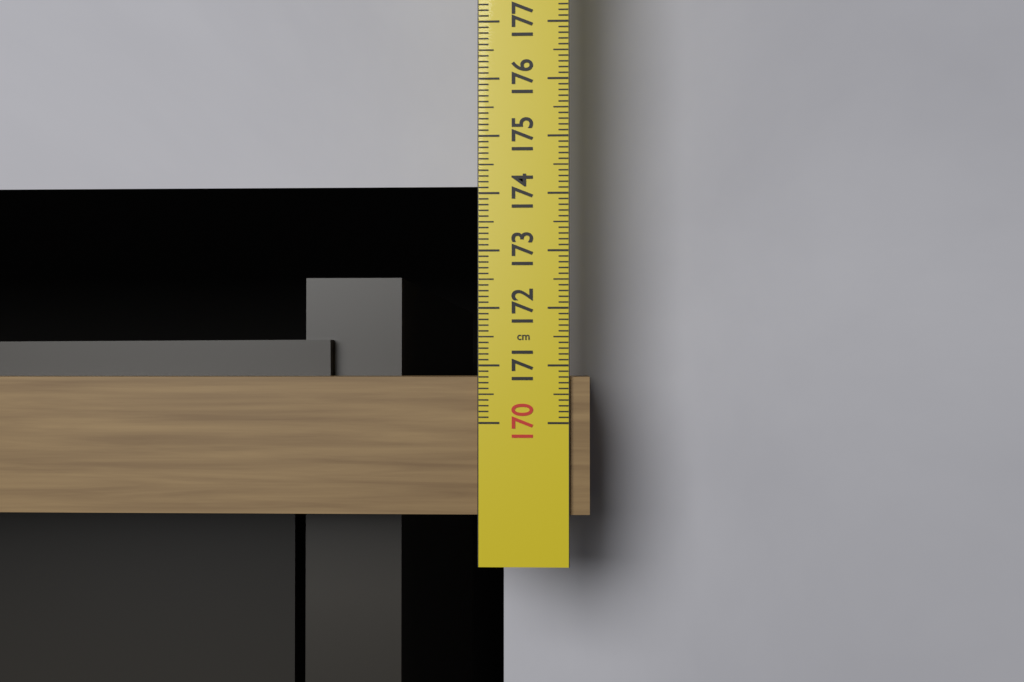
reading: 170.8 cm
